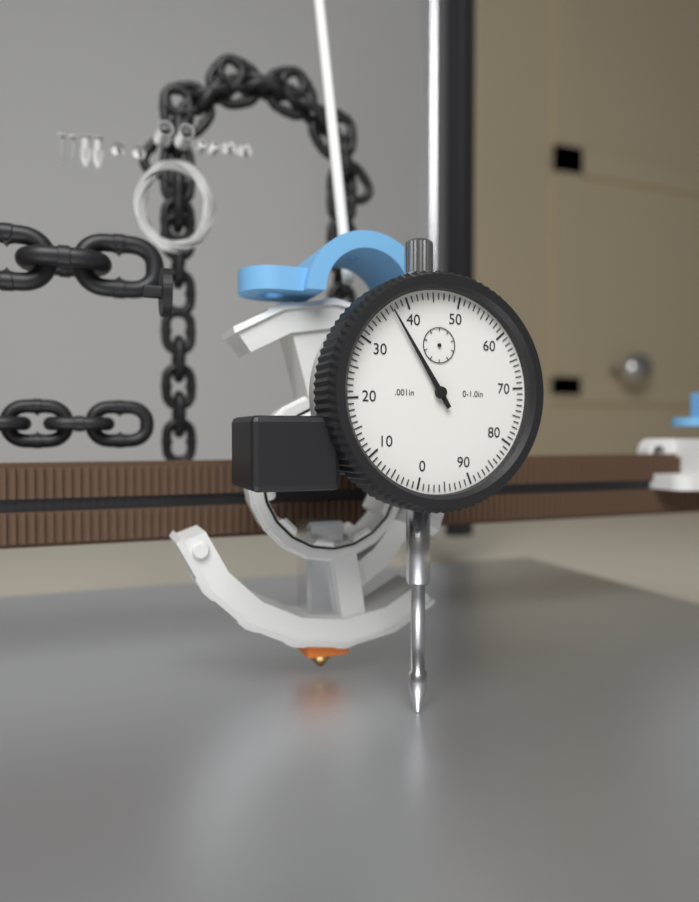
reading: 0.037 in
